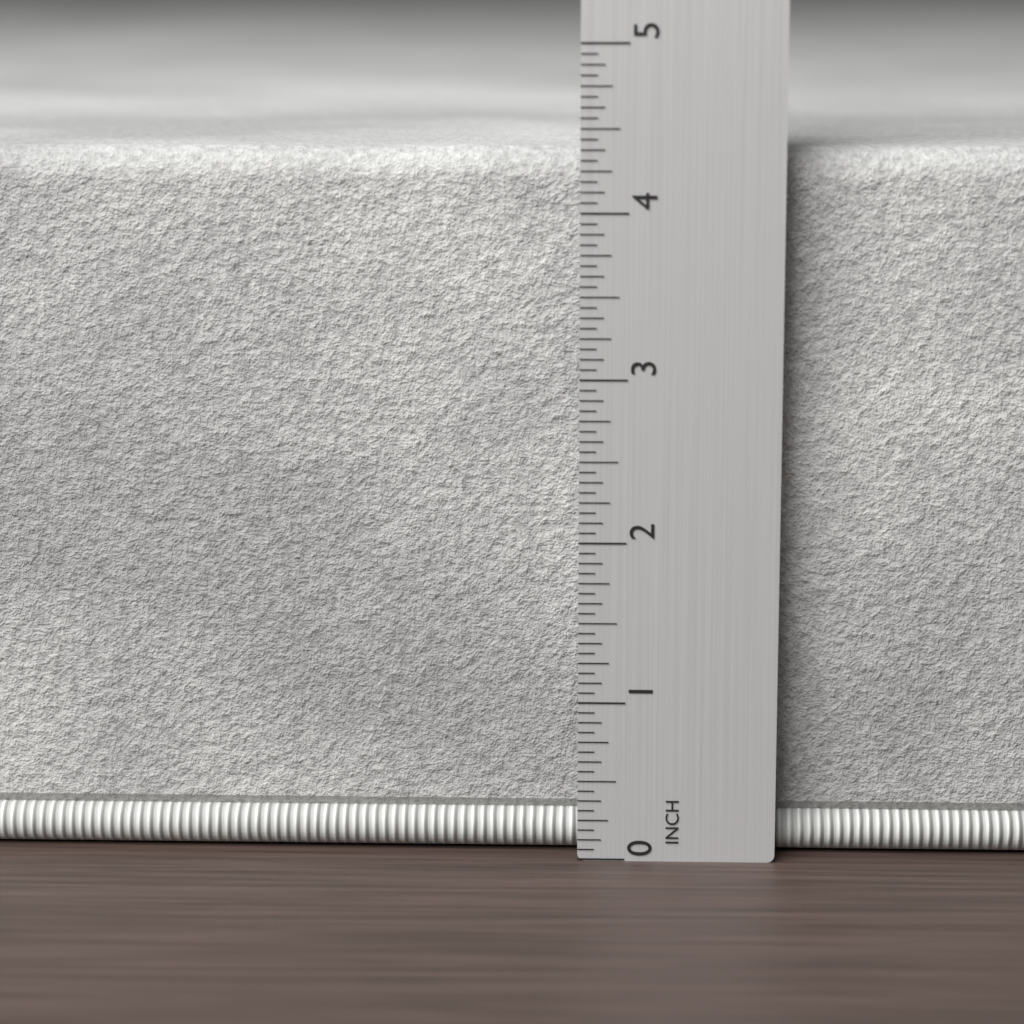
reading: 4.3750 in
